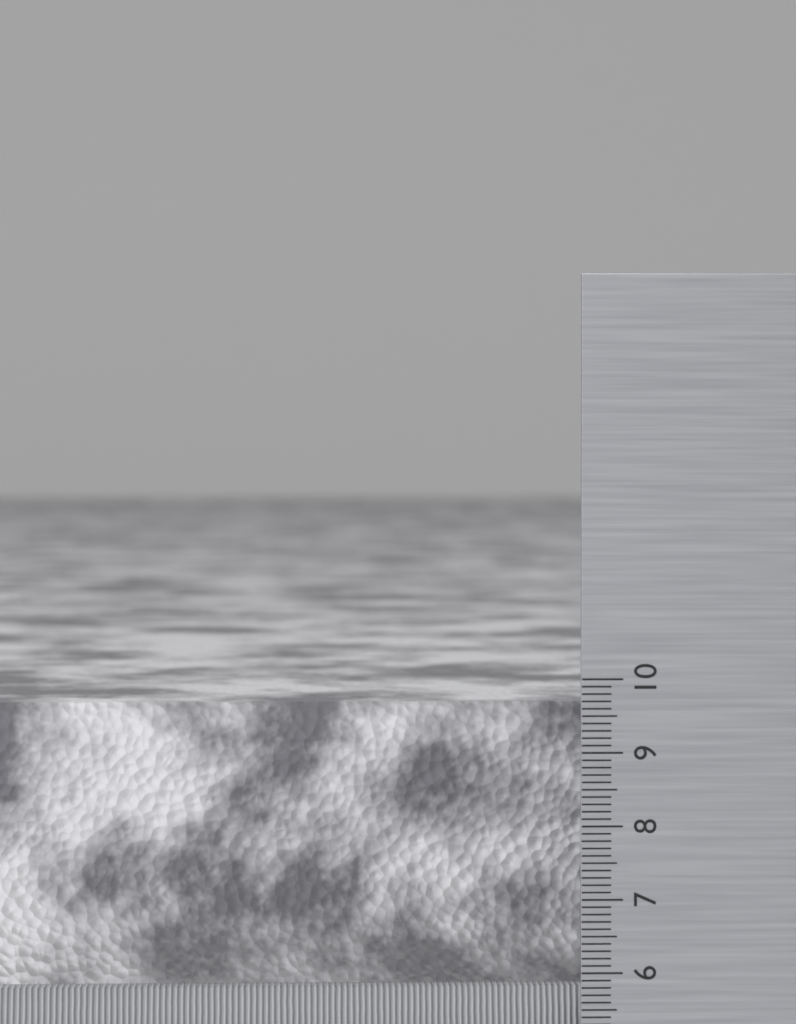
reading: 9.6 cm
